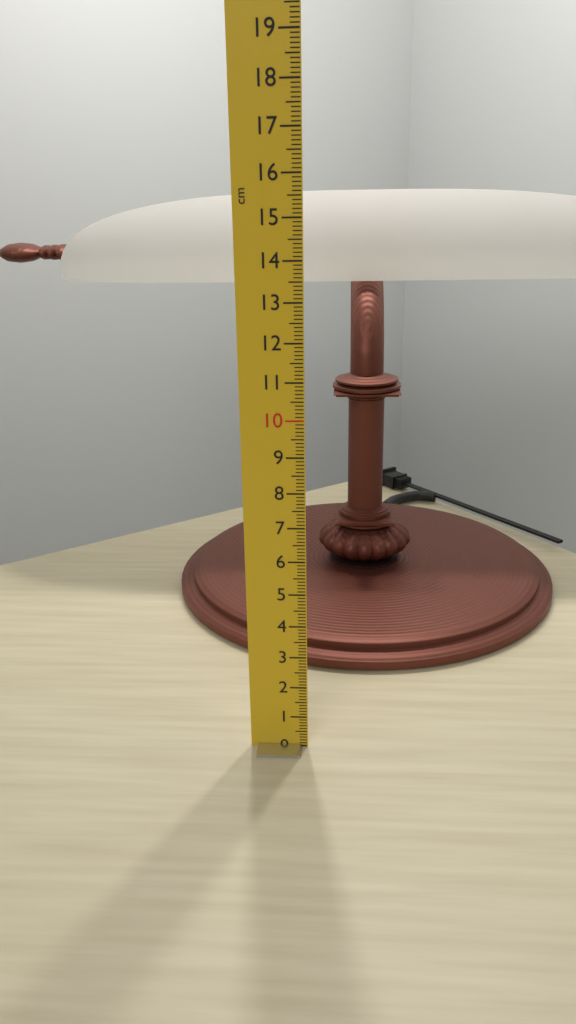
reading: 15.7 cm
